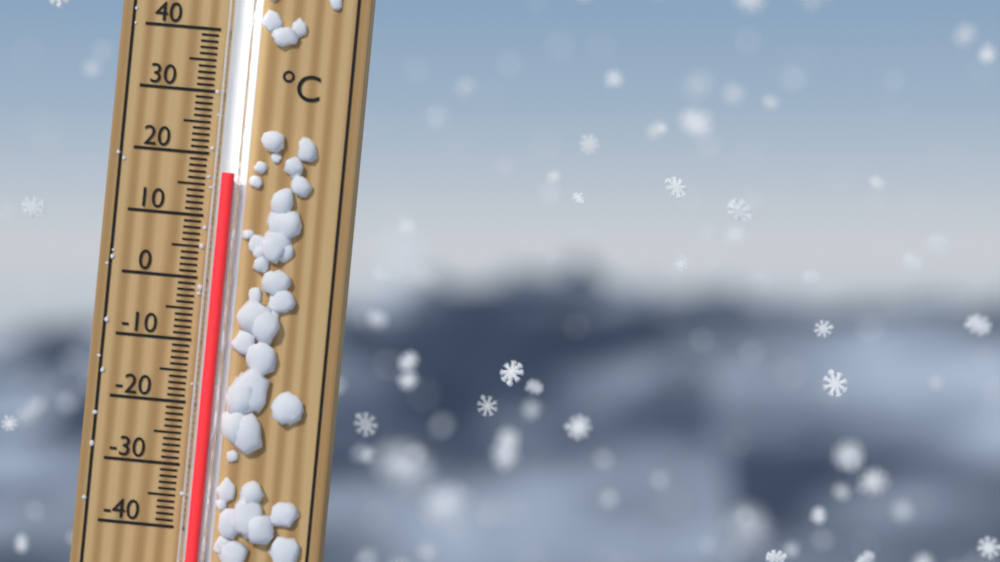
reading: 17 °C
